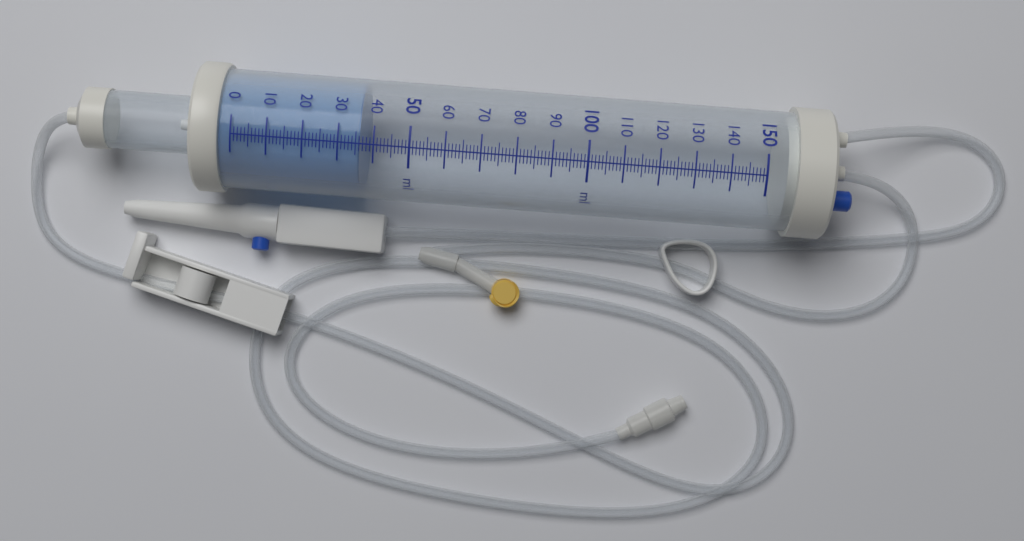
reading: 36 ml
